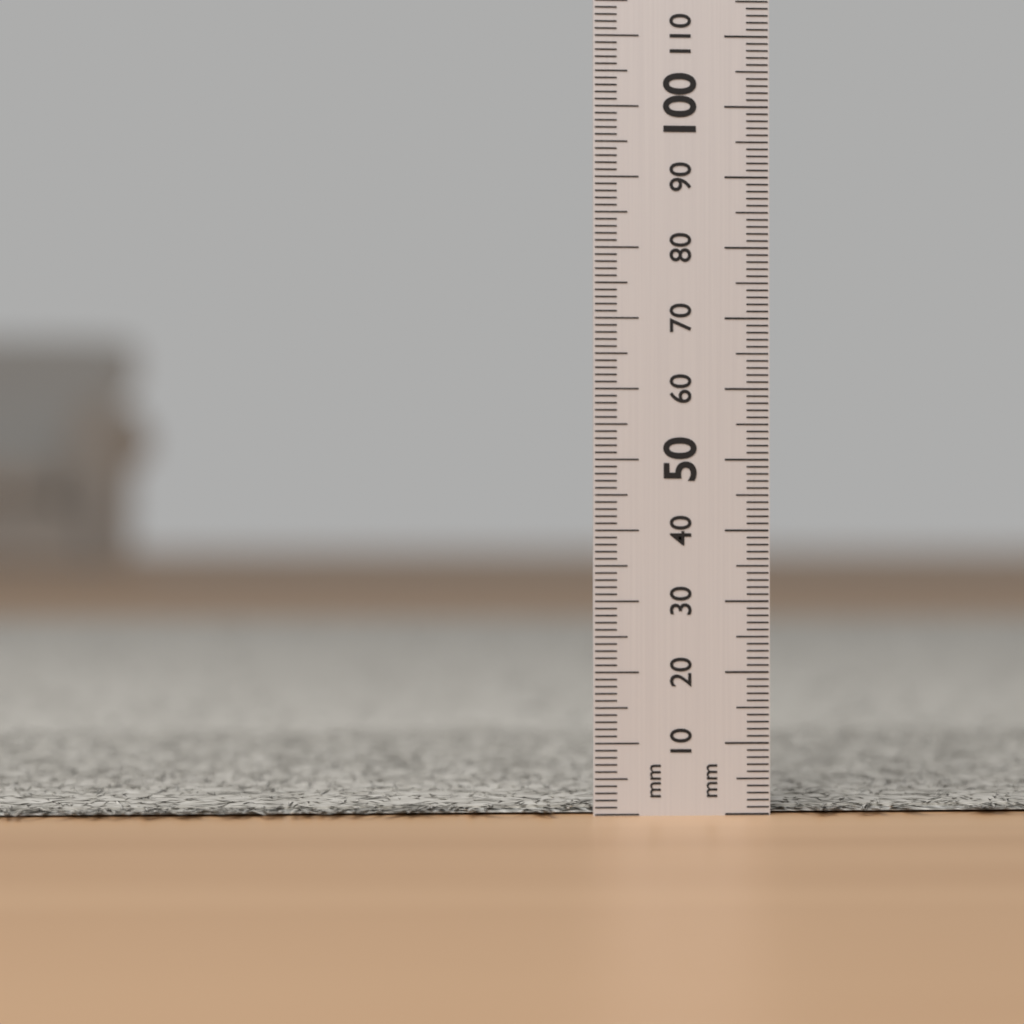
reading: 1 mm
